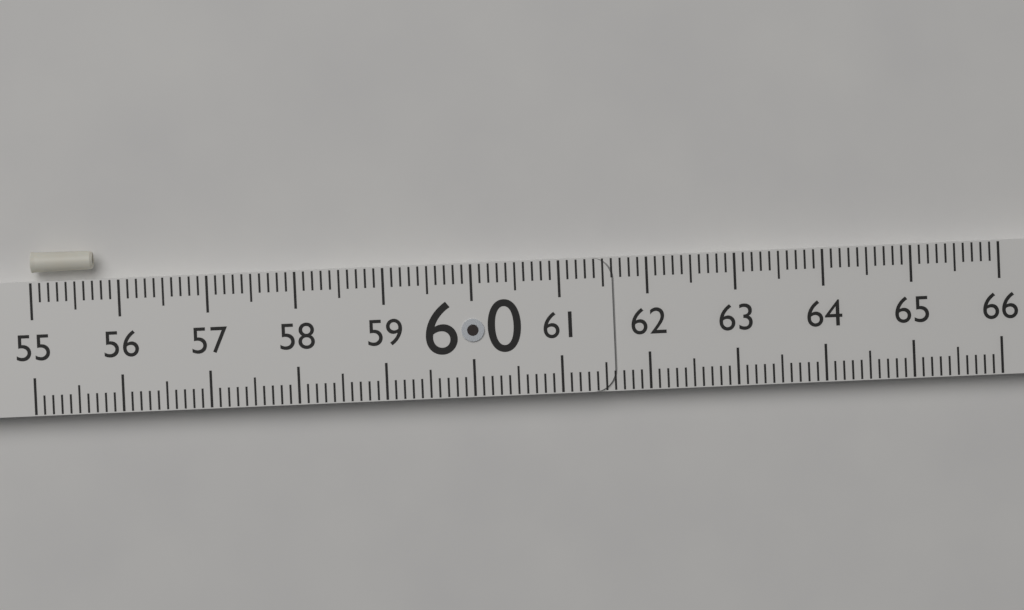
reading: 55.7 (no unit)
